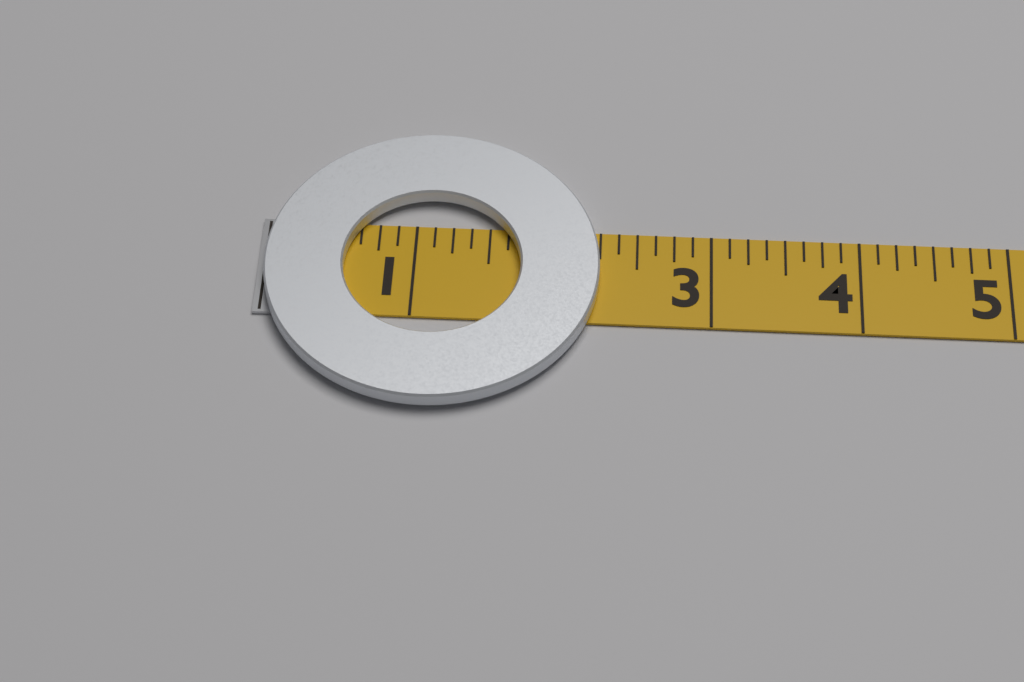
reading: 2.250 (no unit)
